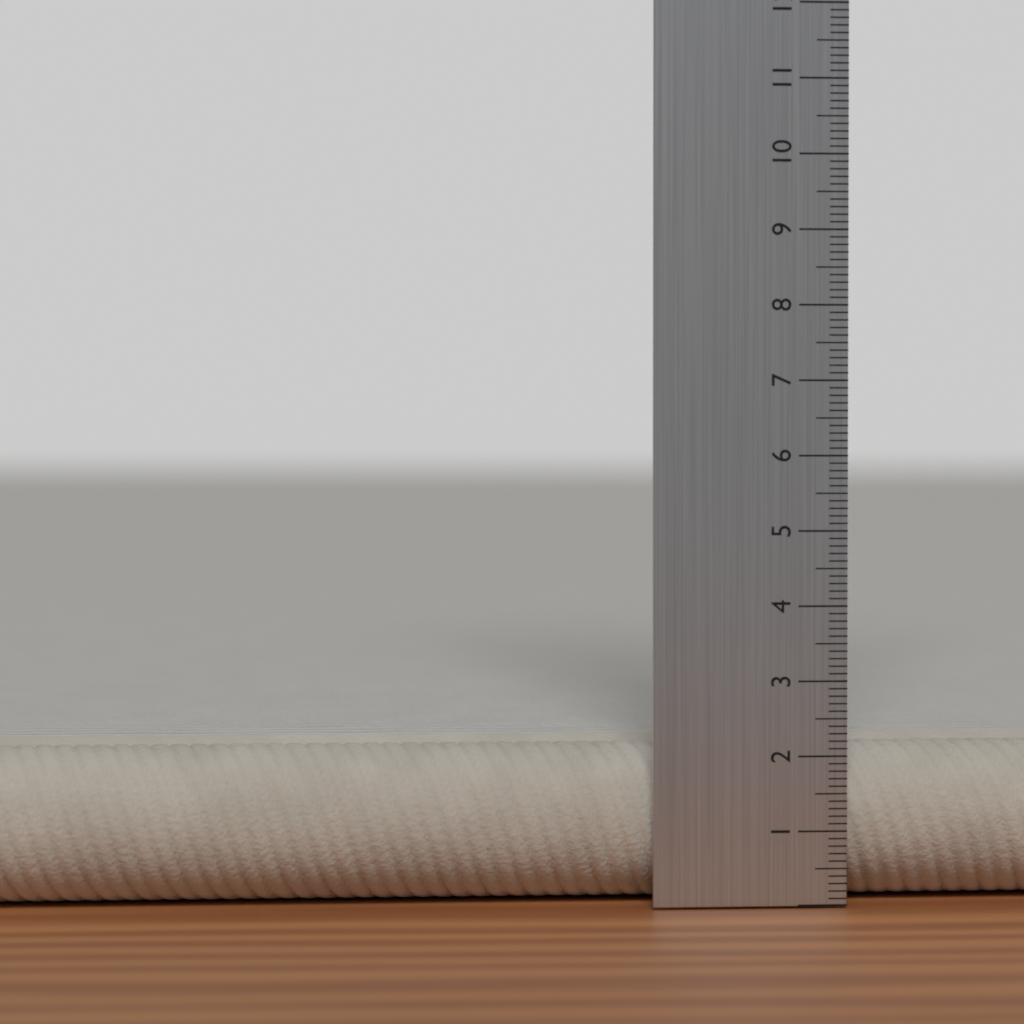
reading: 2.1 cm
